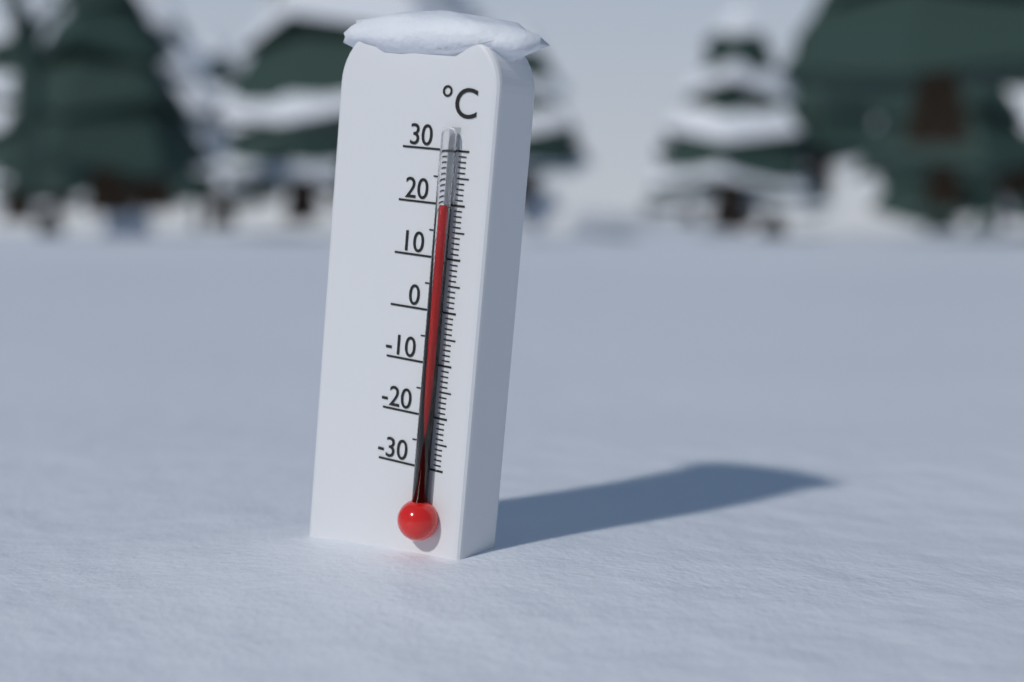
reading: 20 °C
